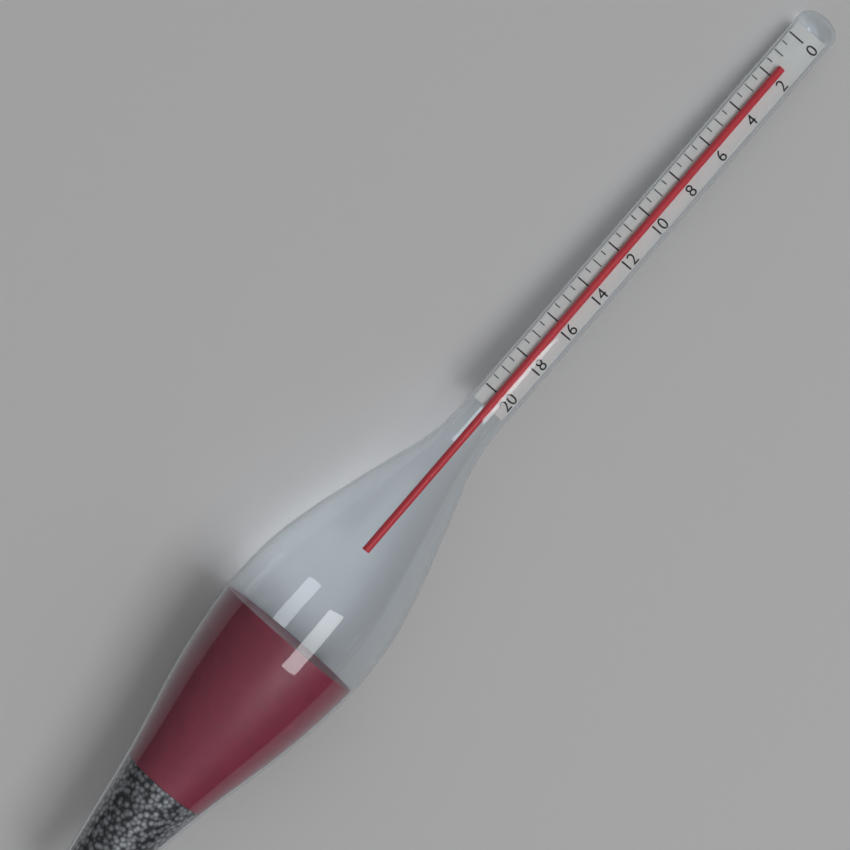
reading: 1.5 (no unit)
